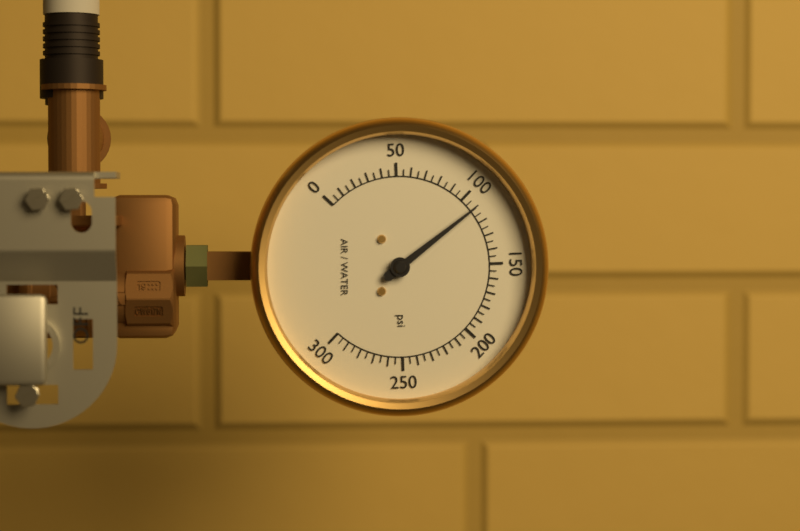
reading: 110 psi
